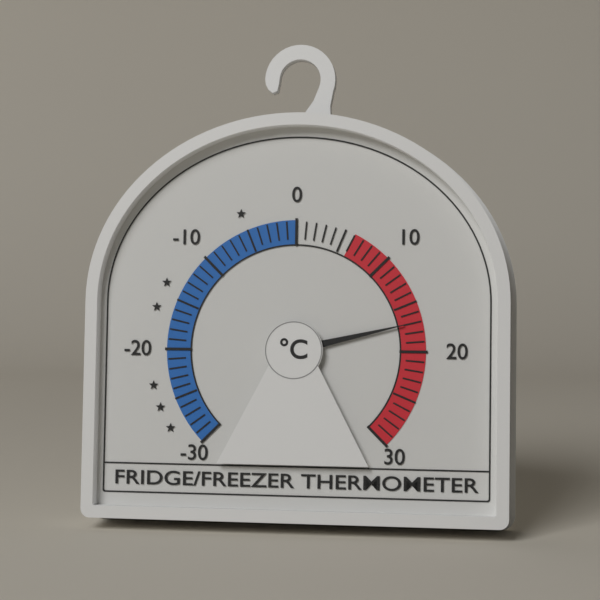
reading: 17 °C
